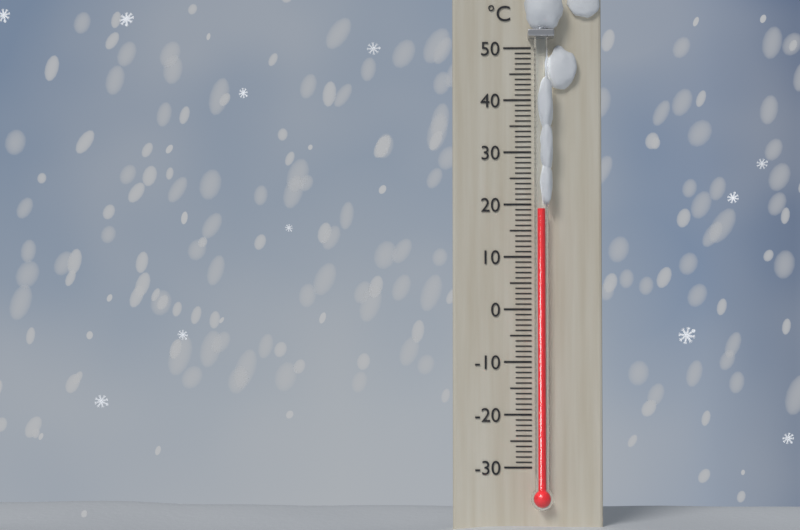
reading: 19 °C
